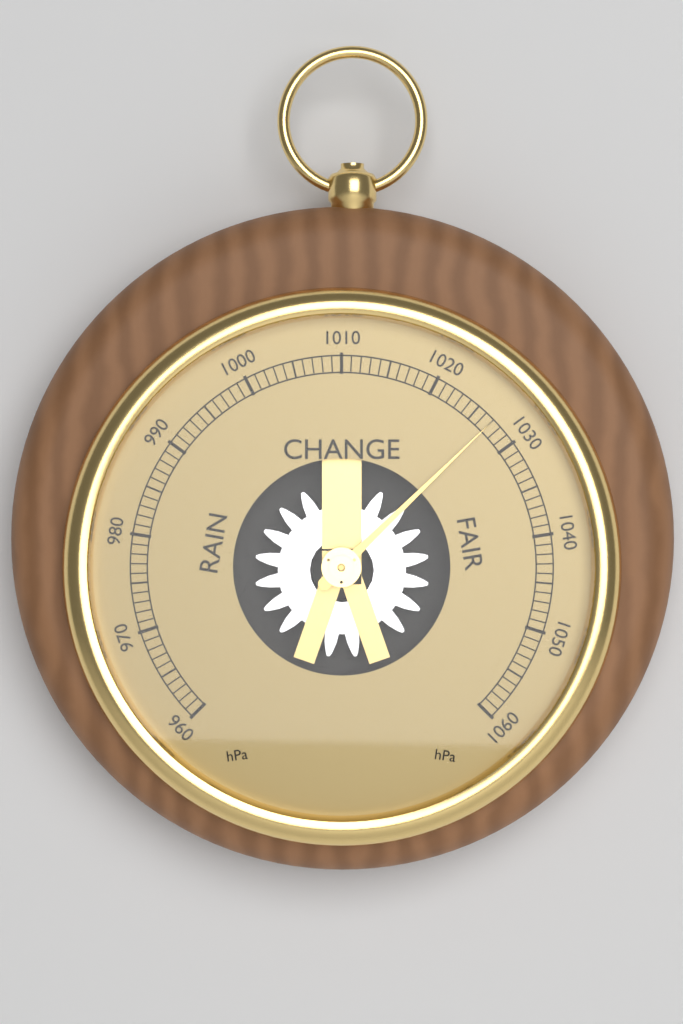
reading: 1027 hPa
